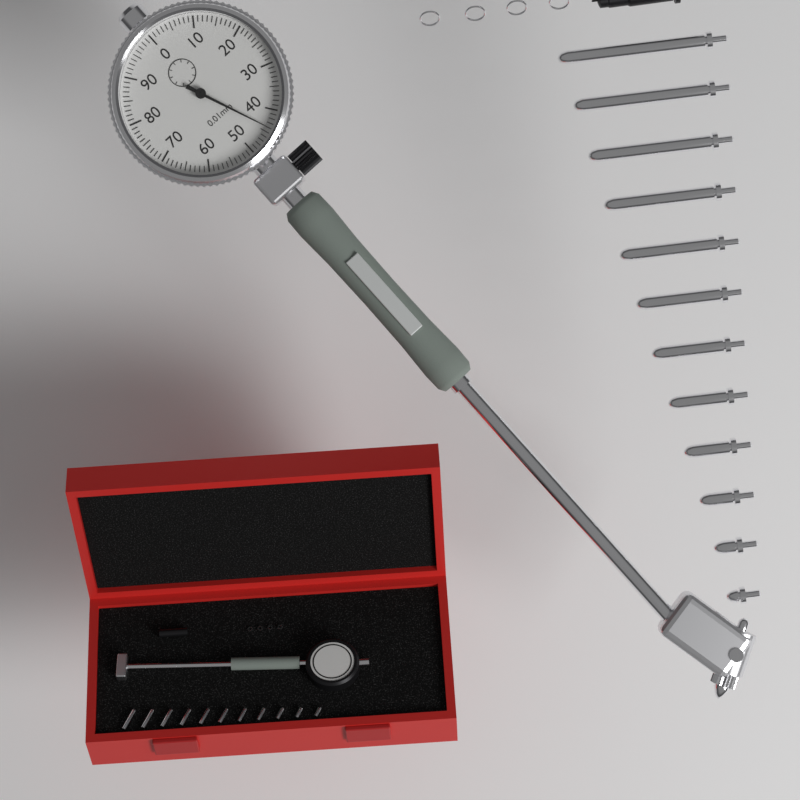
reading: 0.44 mm
